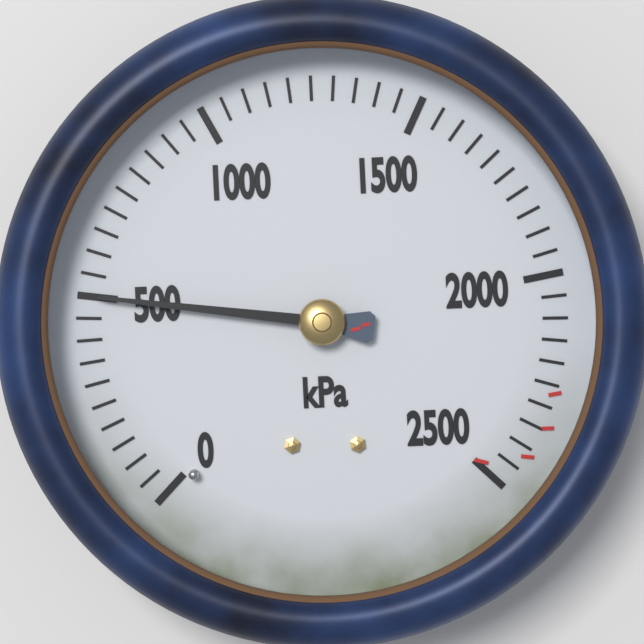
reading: 500 kPa
